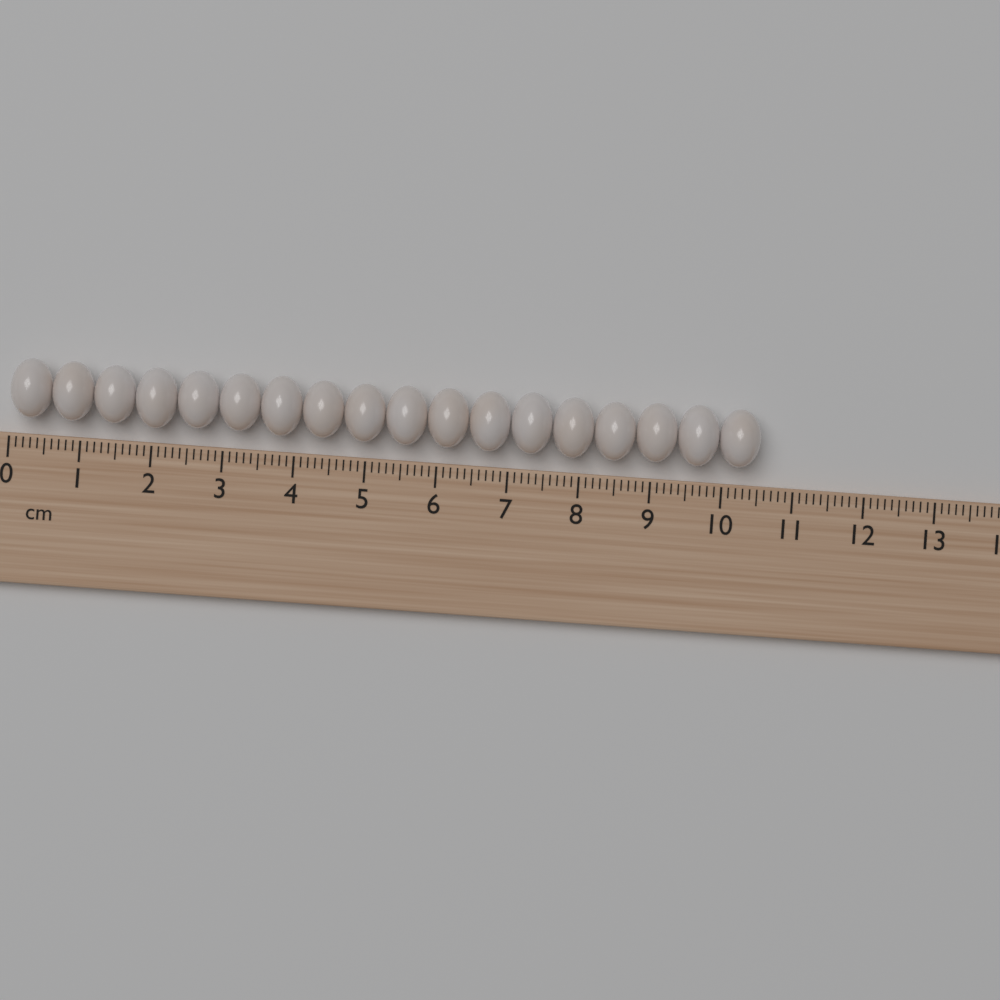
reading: 10.5 cm
